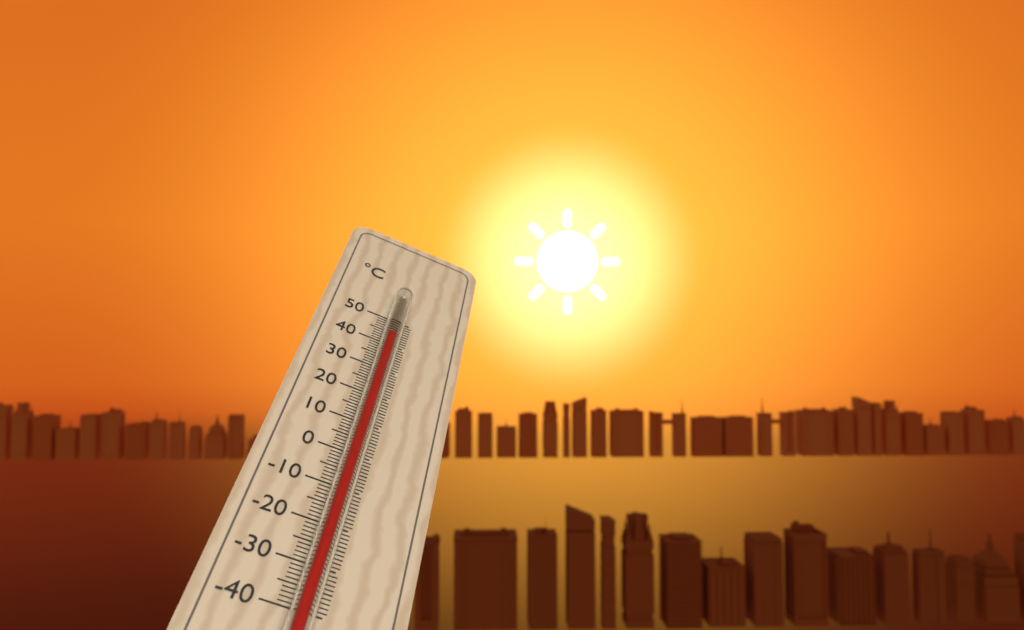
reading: 40 °C
